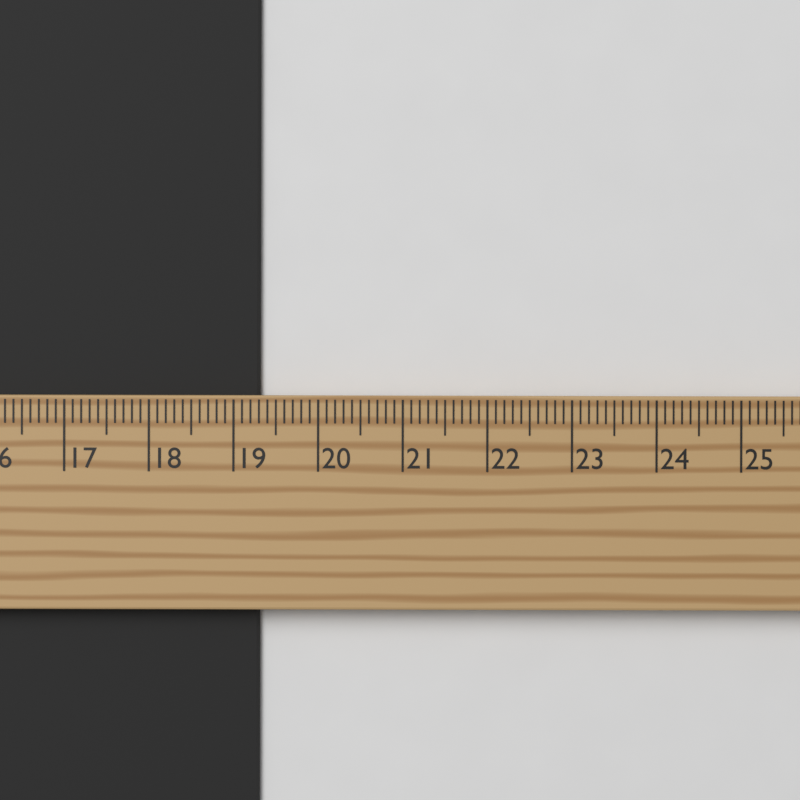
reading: 19.3 cm
